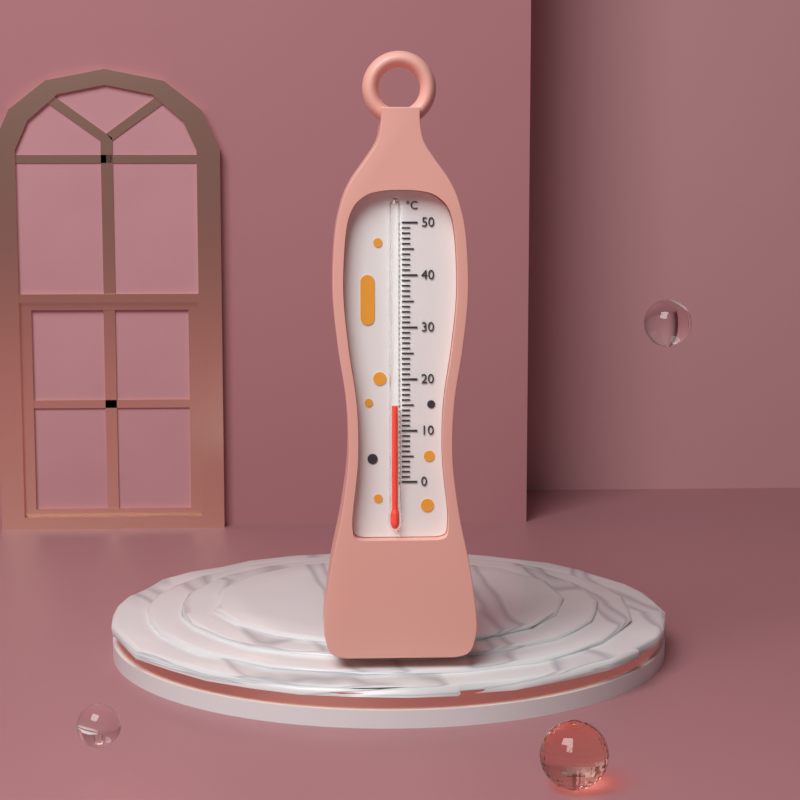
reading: 15 °C
